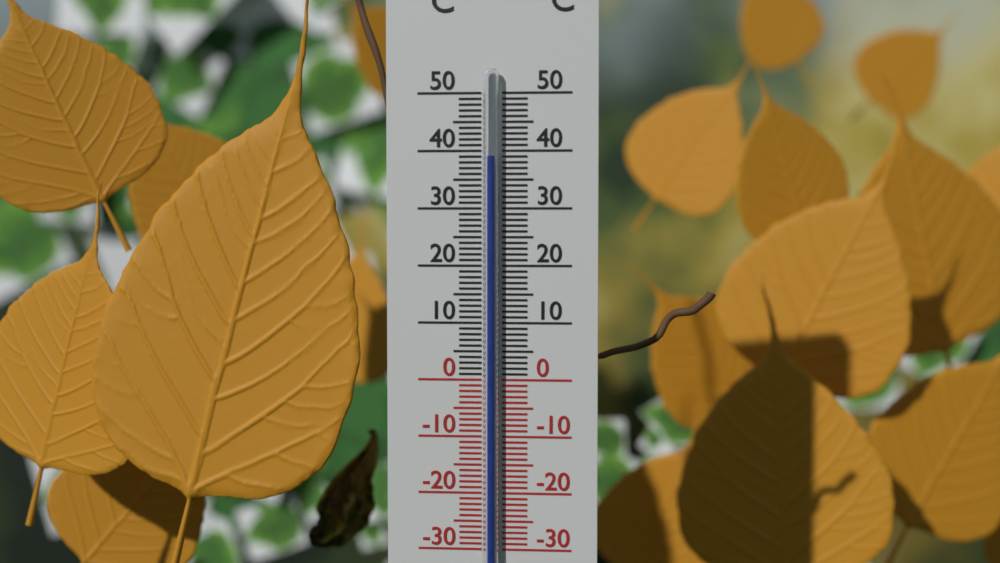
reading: 39 °C
